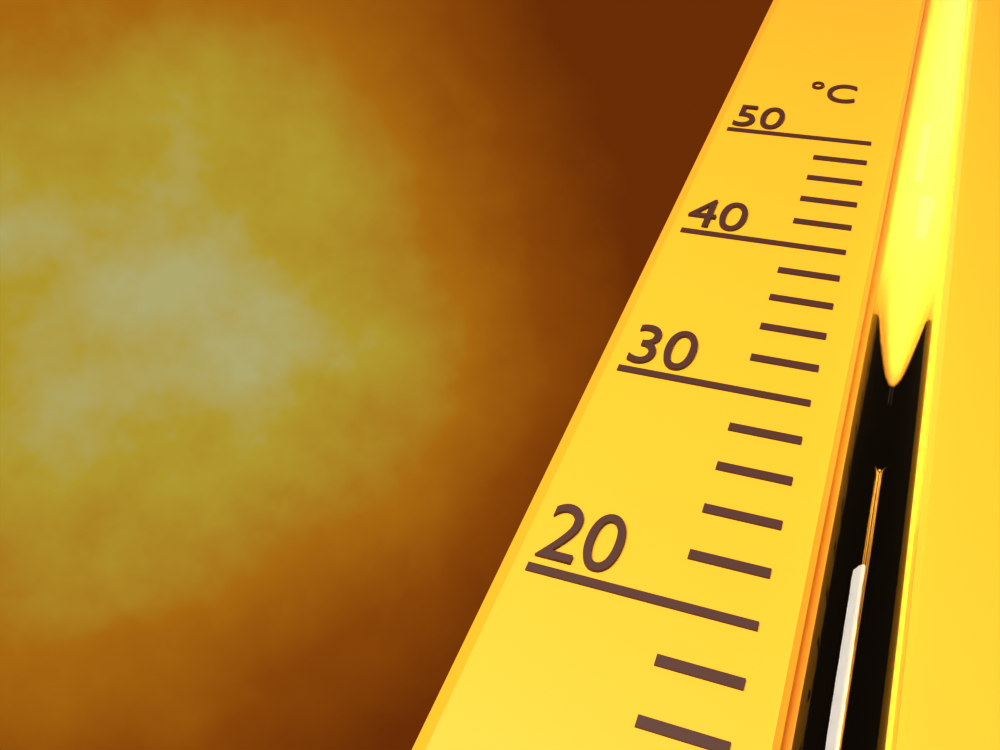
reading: 26 °C
